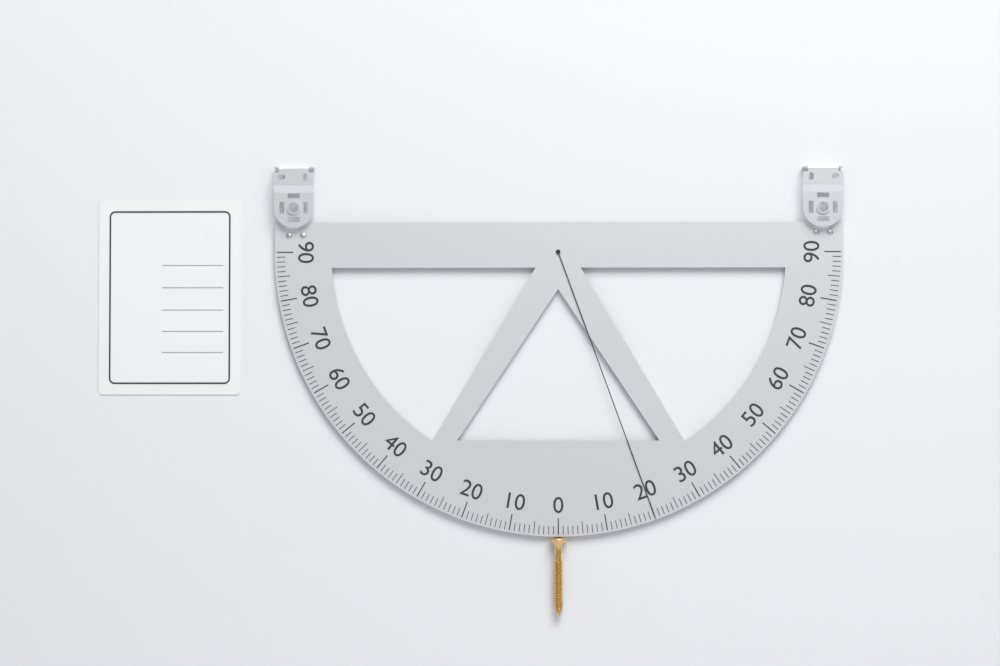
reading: 20 (no unit)
